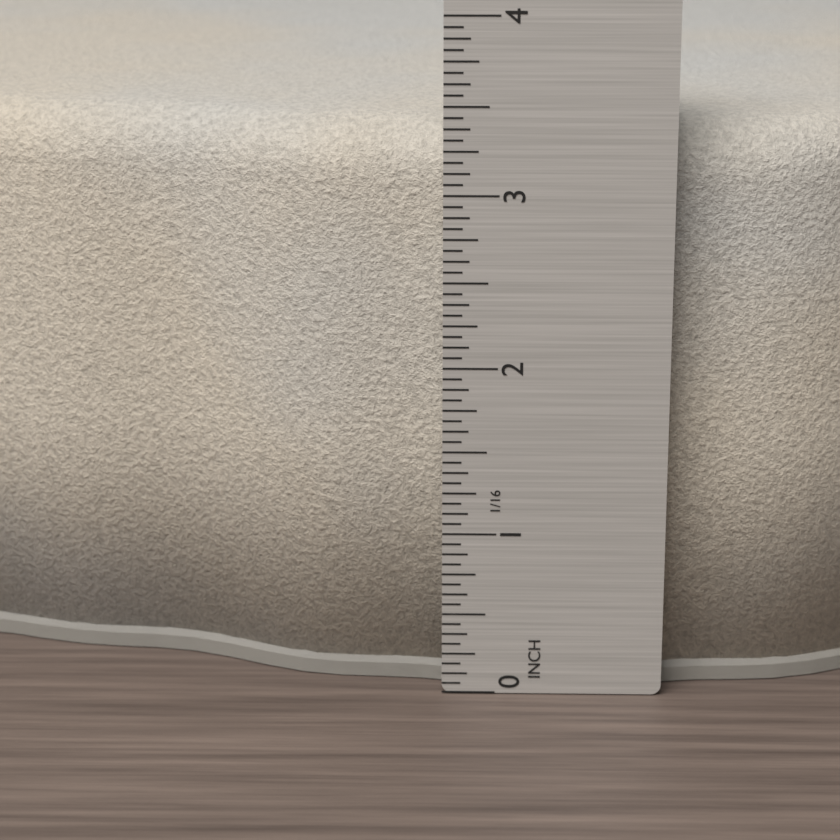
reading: 3.3750 in
